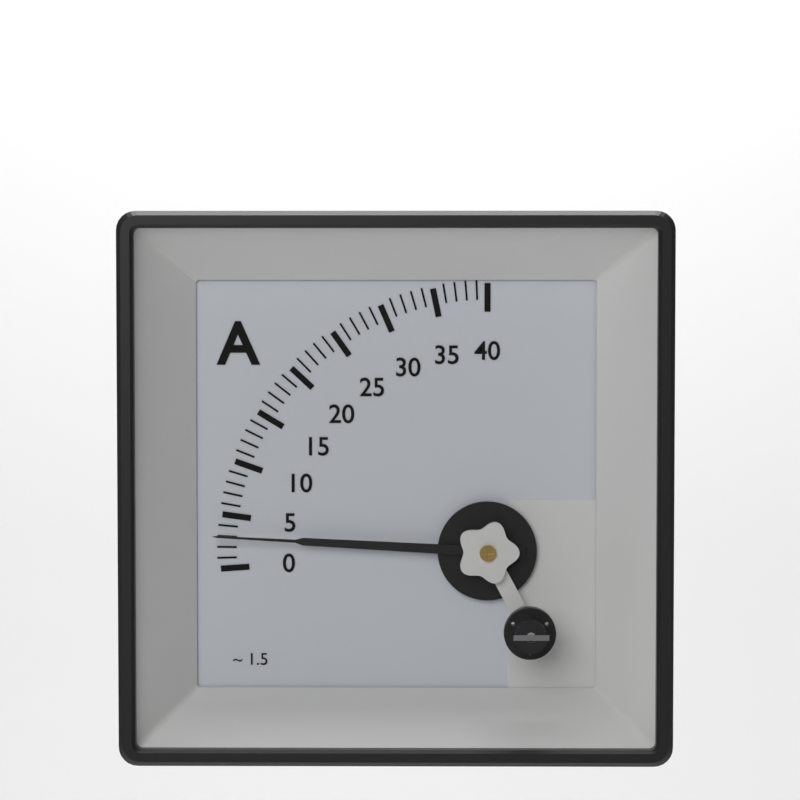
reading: 3 A
